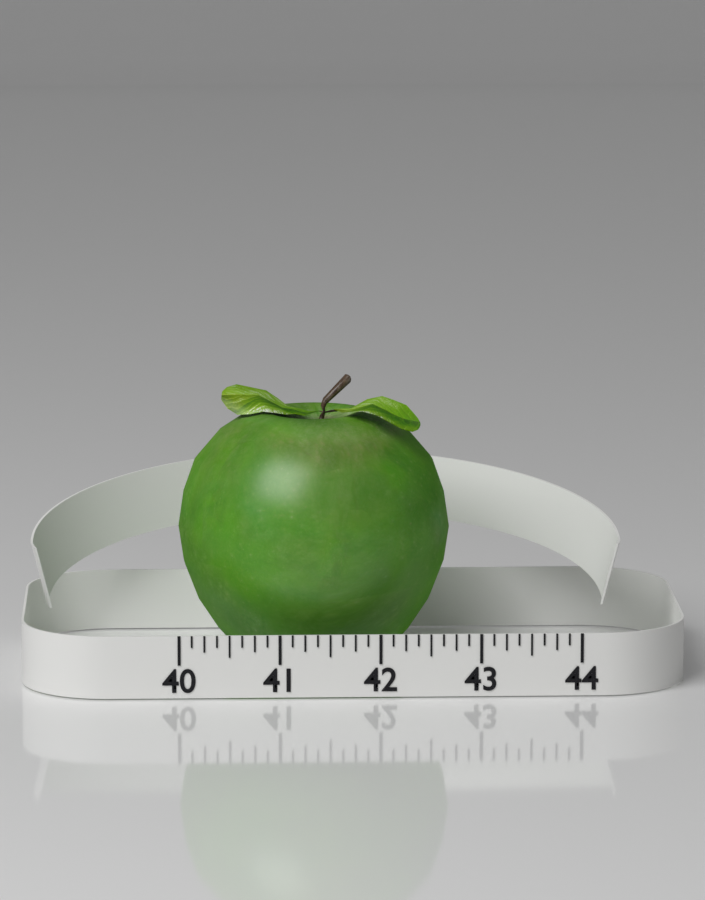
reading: 42.750 (no unit)
